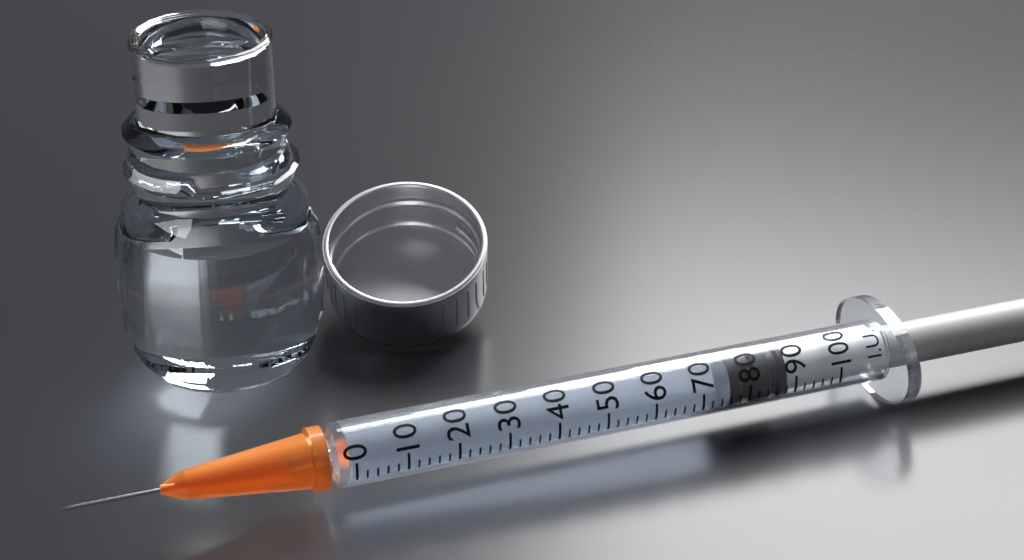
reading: 76 I.U.
